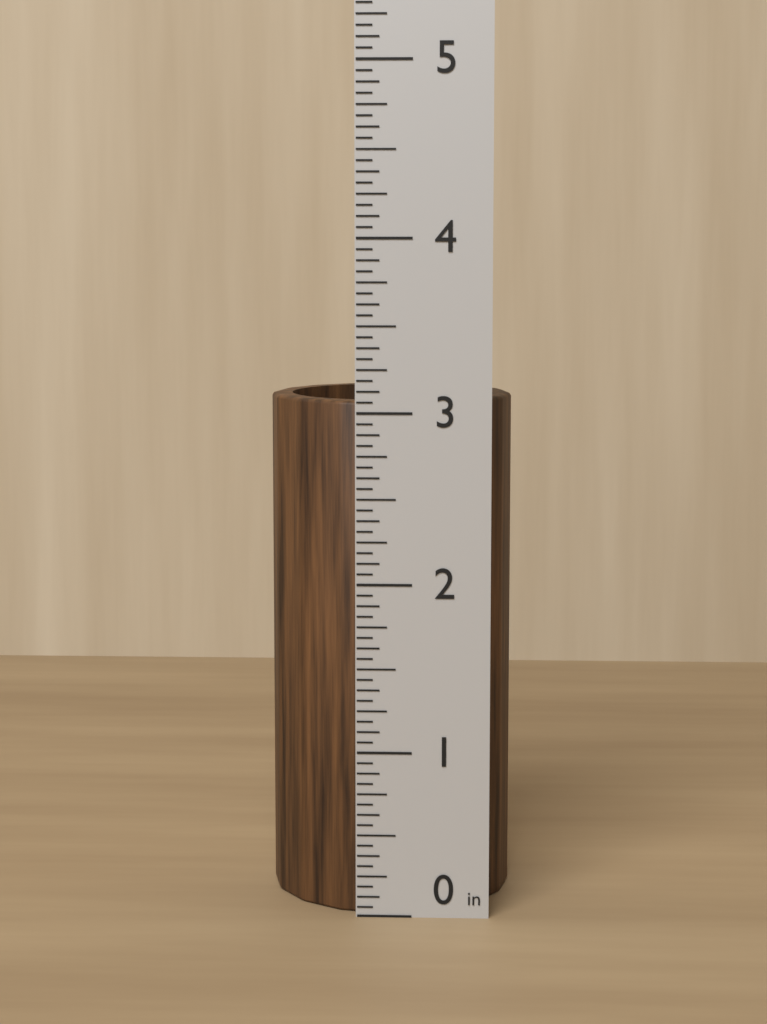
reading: 3.0625 in
